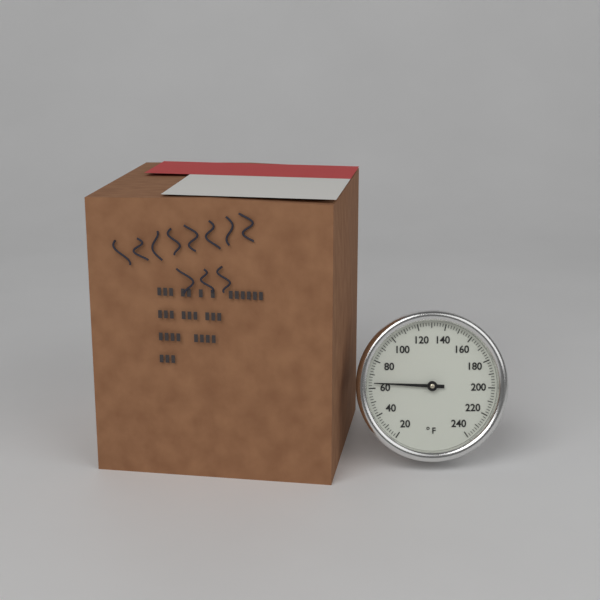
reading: 64 °F
